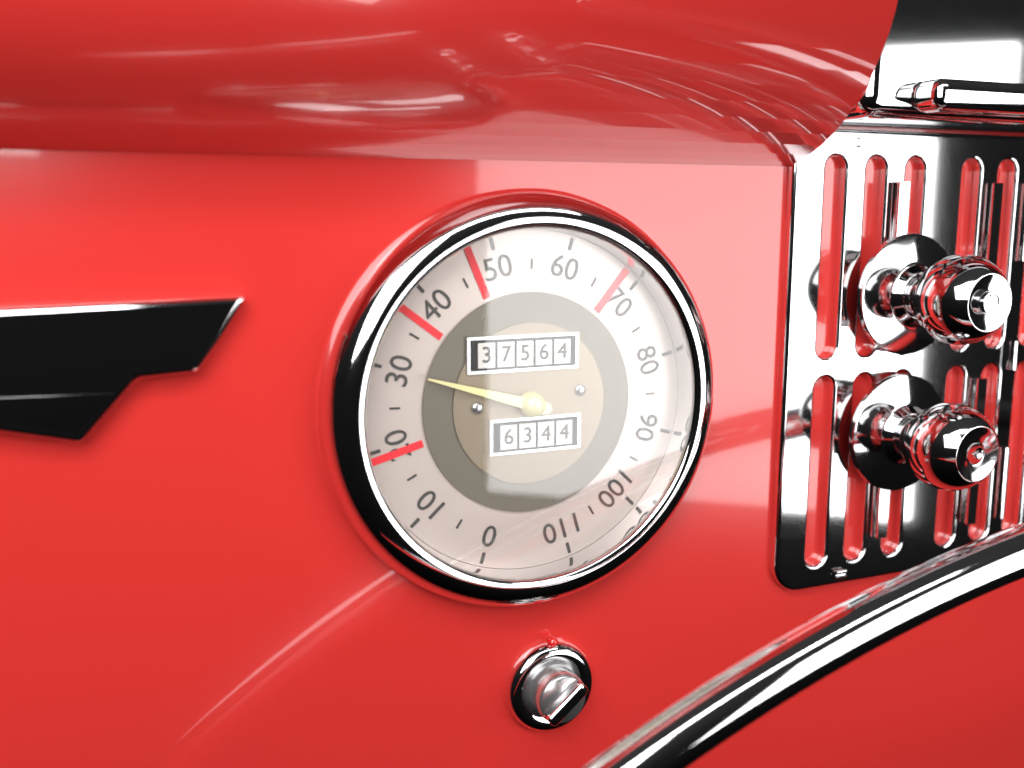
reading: 30 mph
